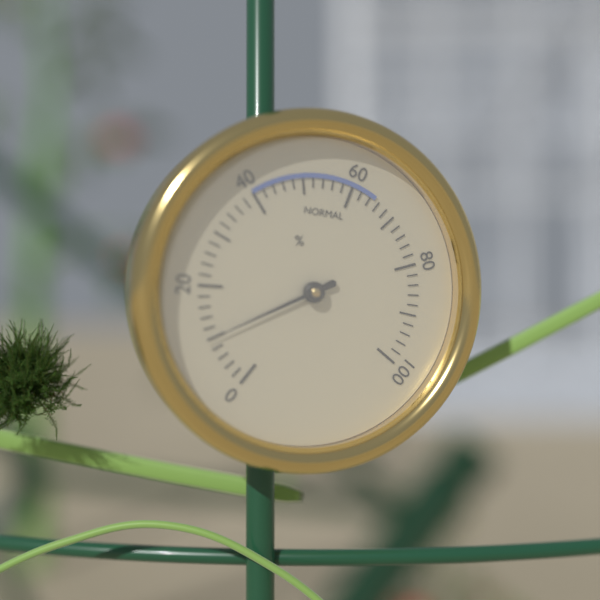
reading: 10 %
